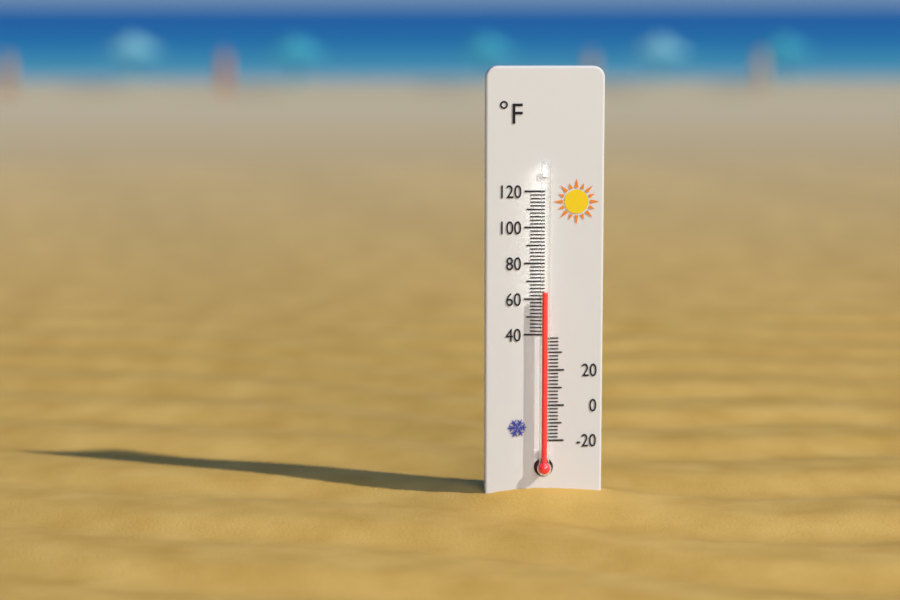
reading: 64 °F
